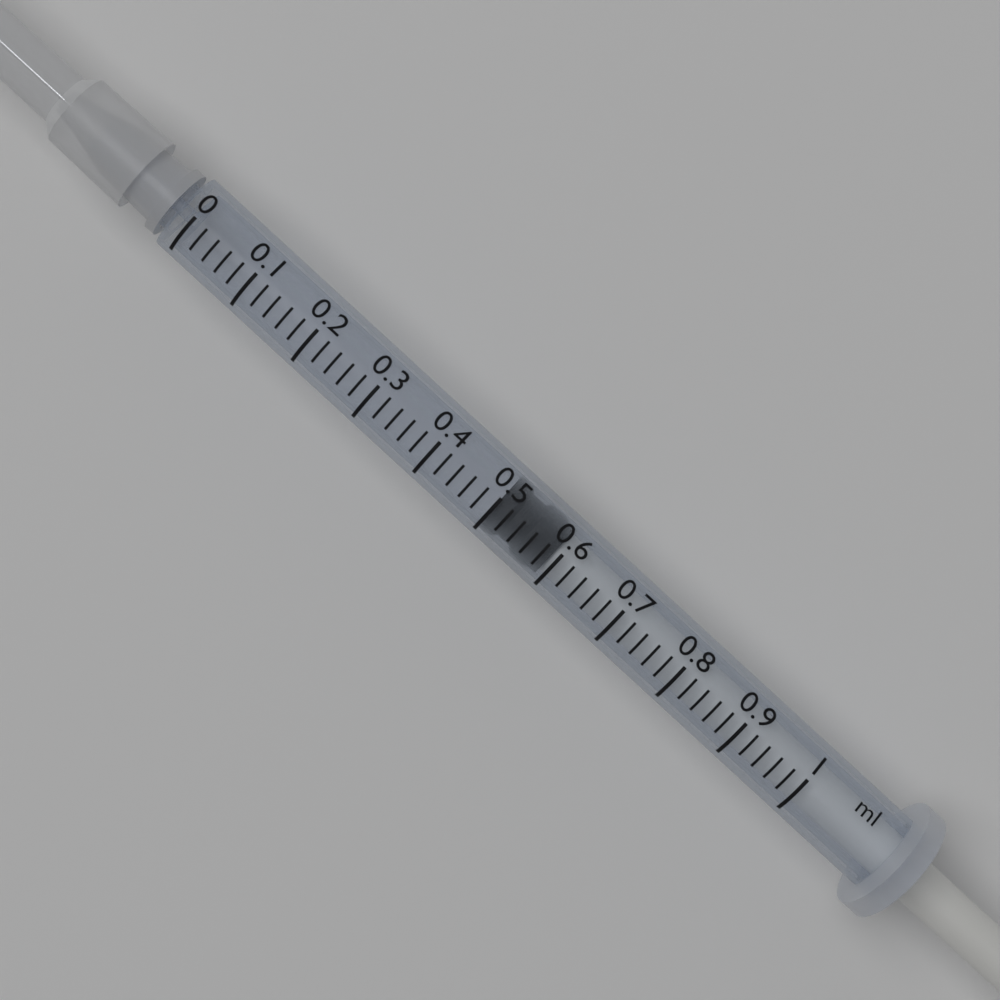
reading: 0.50 ml
